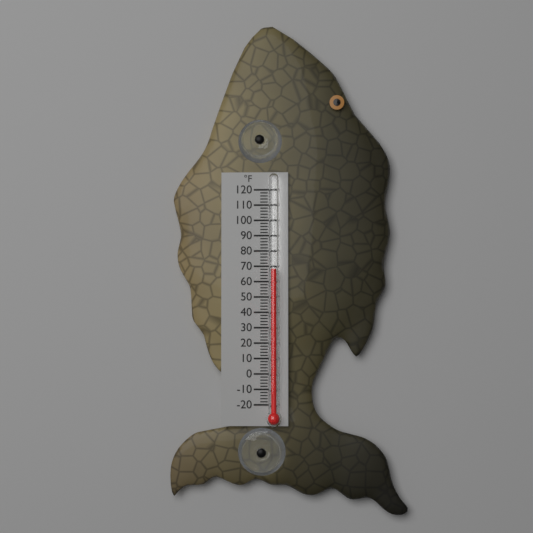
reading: 68 °F
